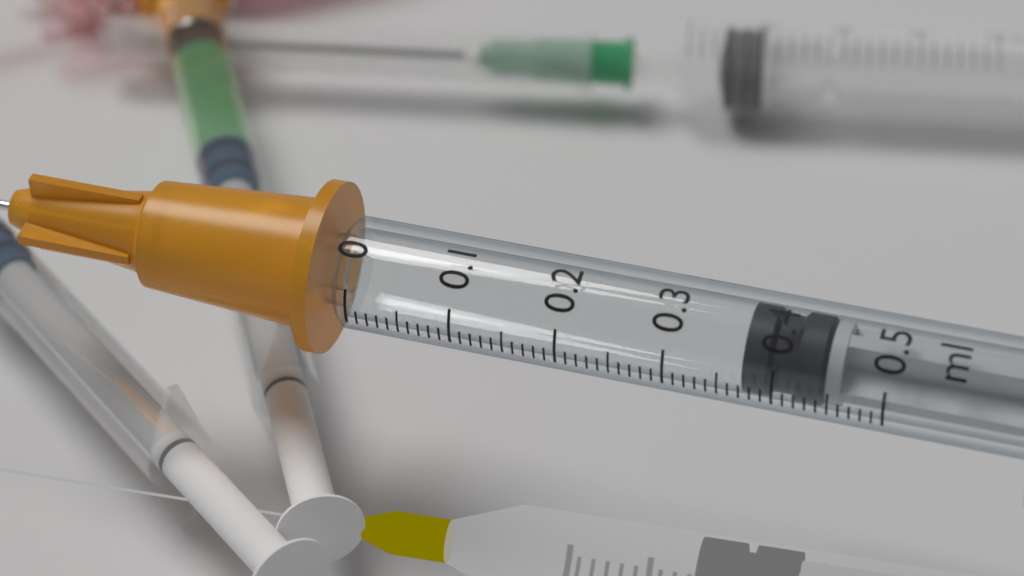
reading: 0.37 ml
